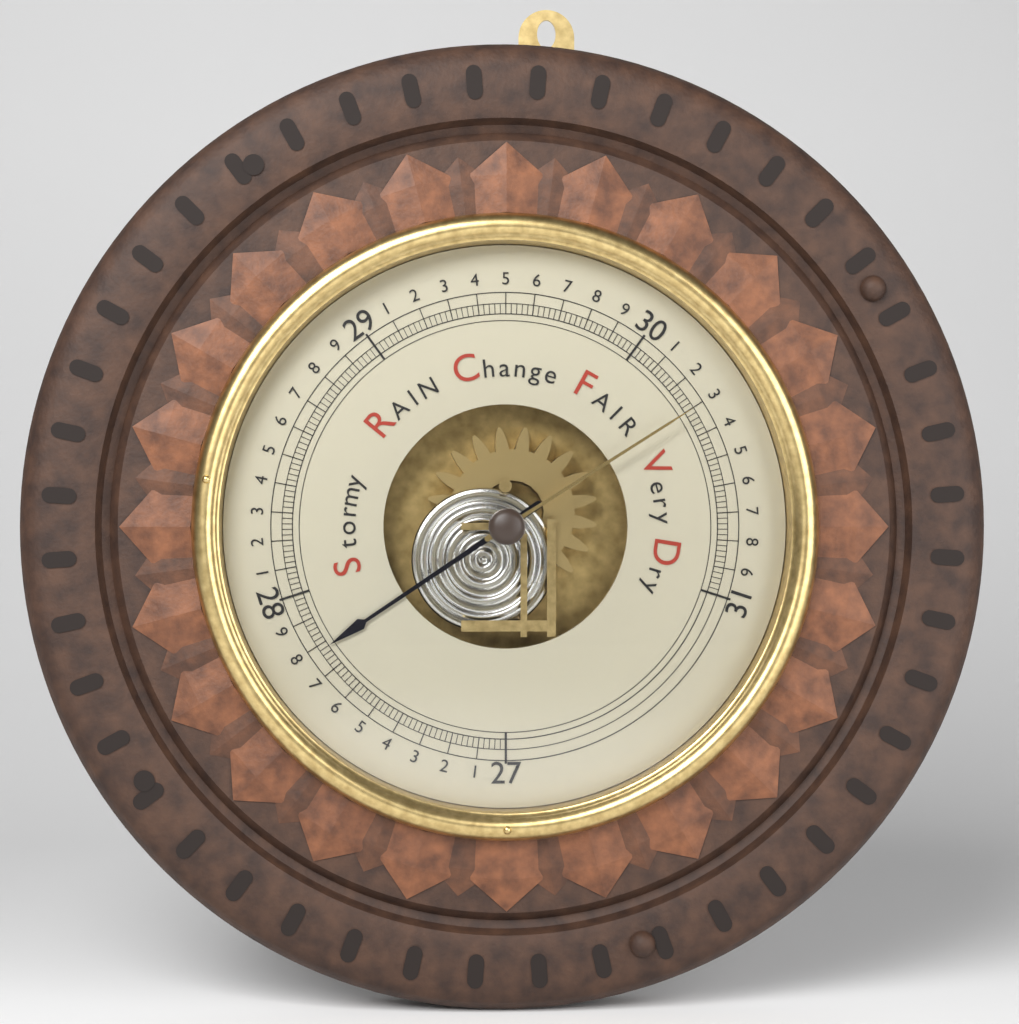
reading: 27.78 inHg
